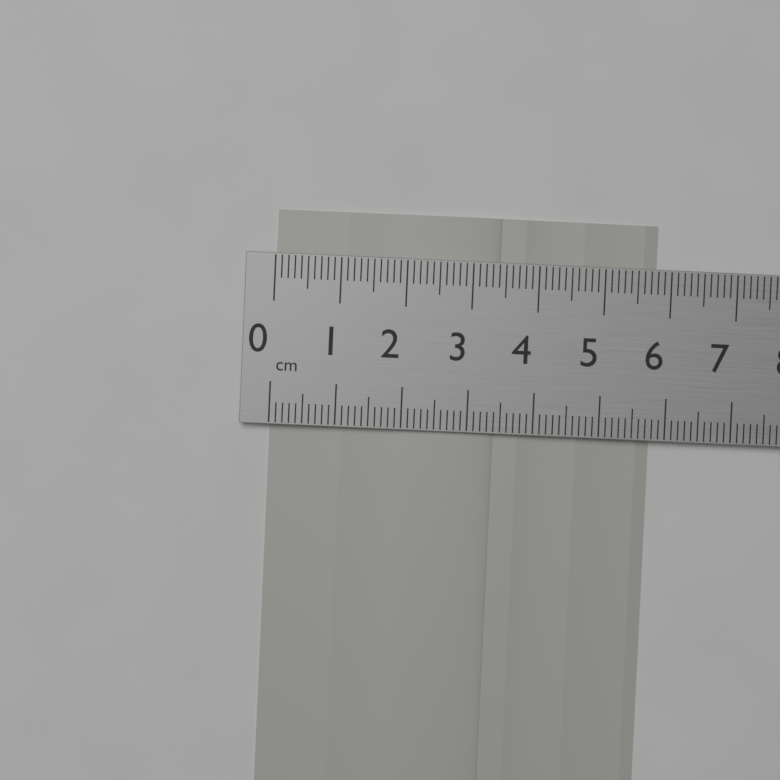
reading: 5.8 cm
